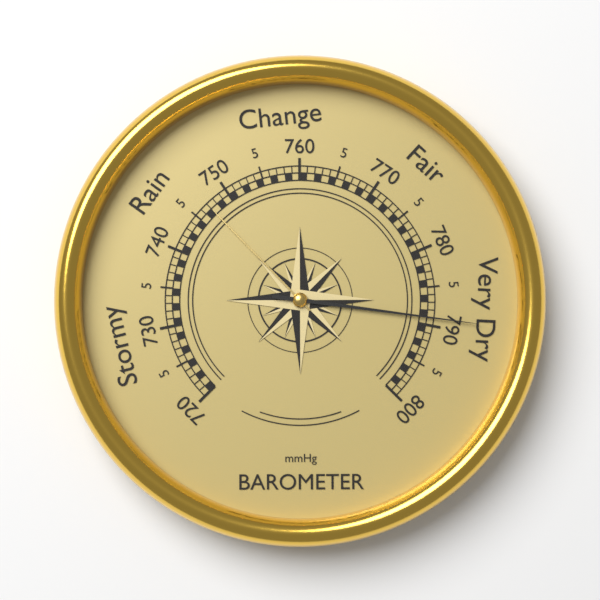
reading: 789 mmHg
